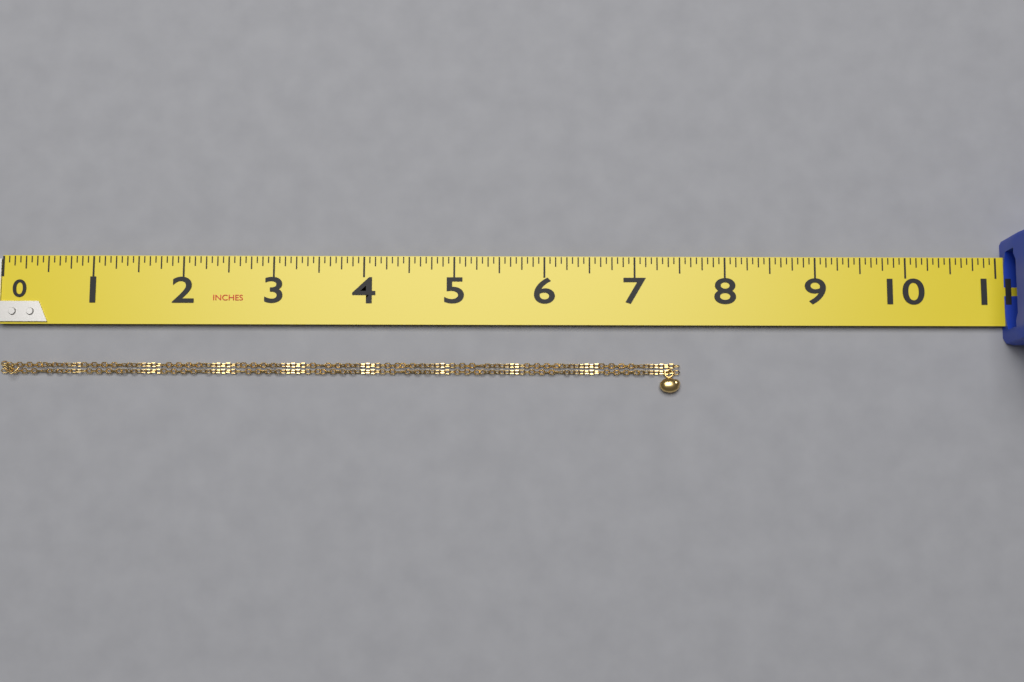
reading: 7.5000 in
